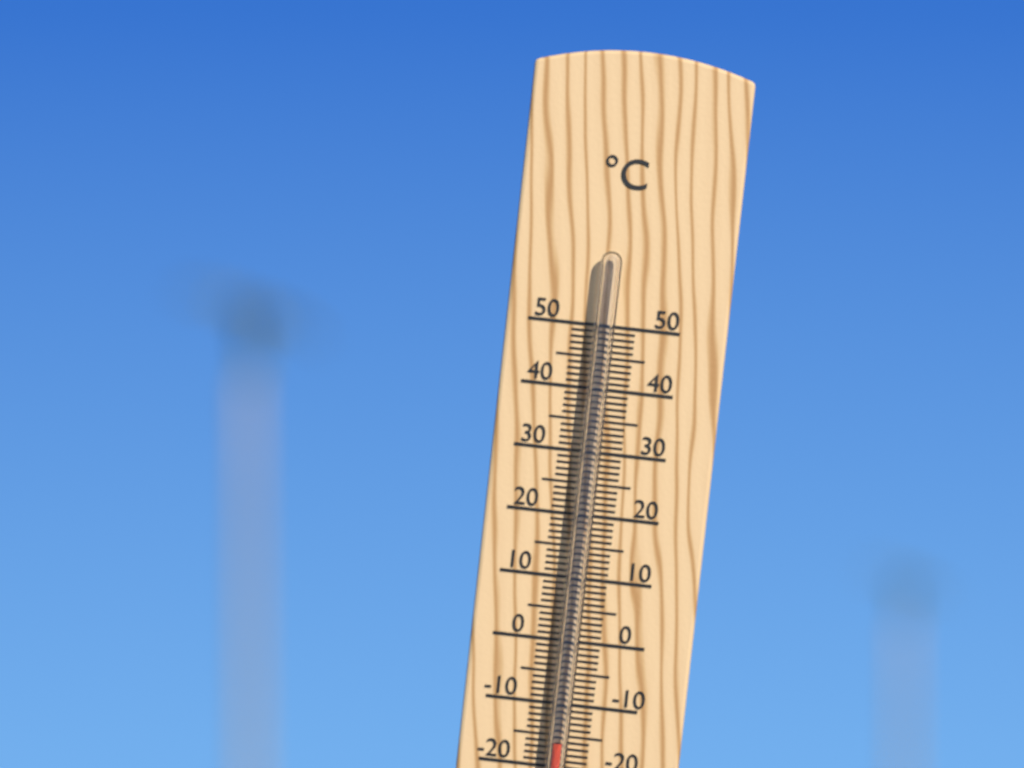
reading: -16 °C
